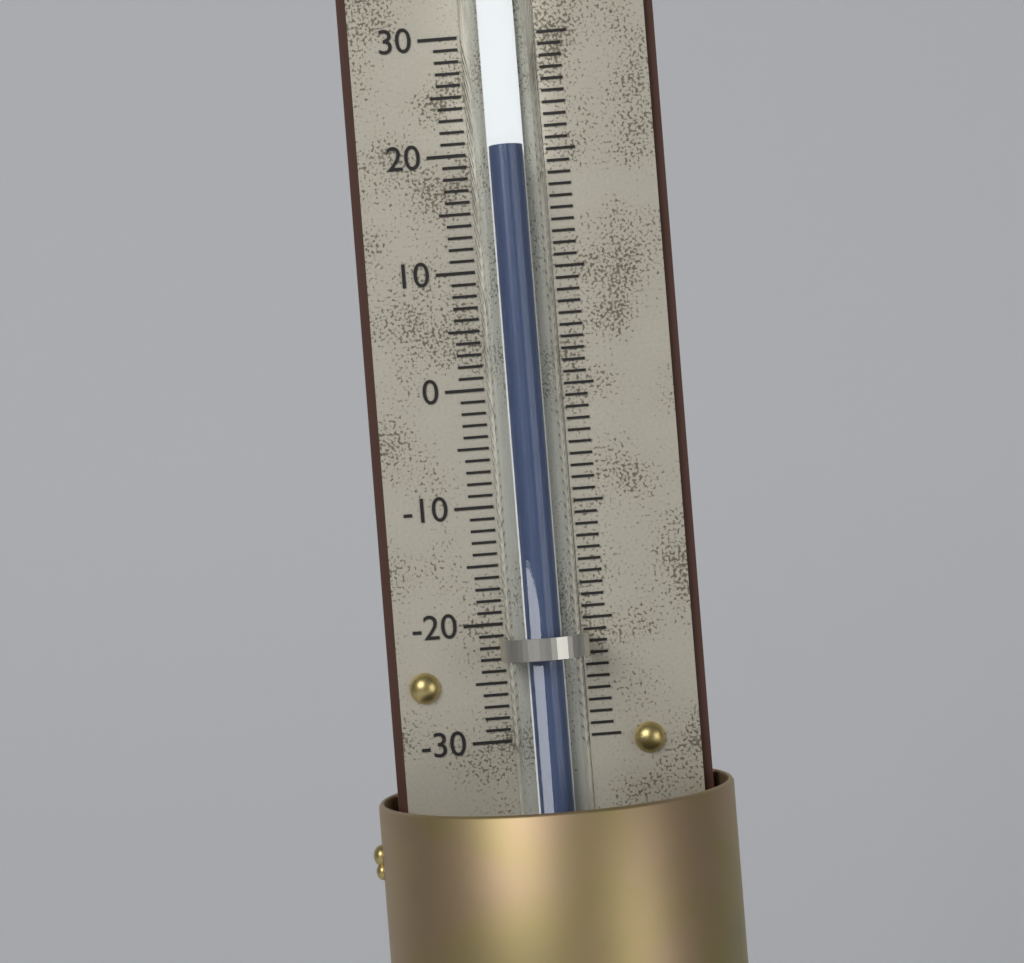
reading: 20 (no unit)
